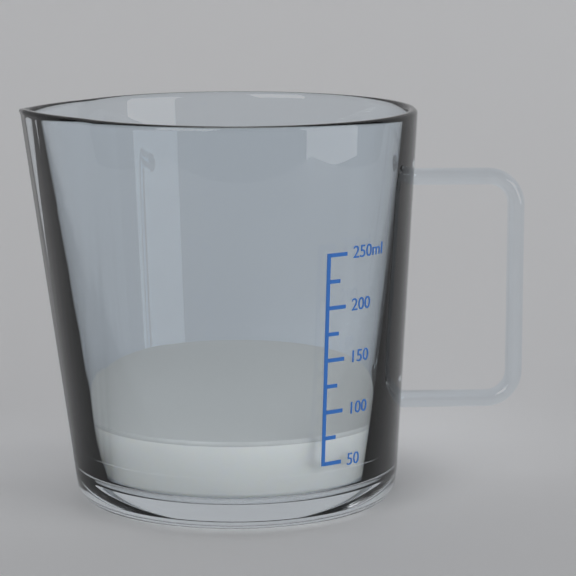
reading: 75 ml
